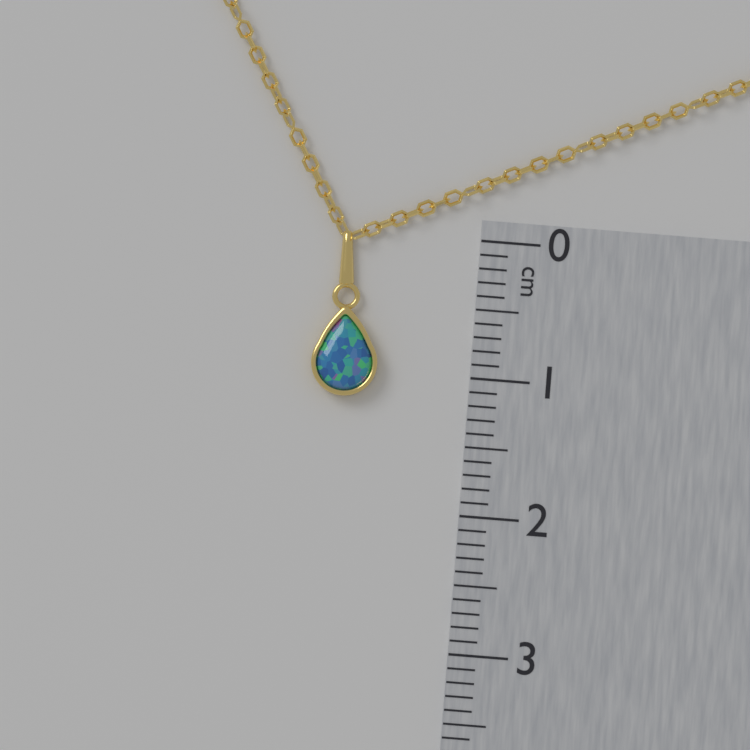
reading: 1.2 cm
